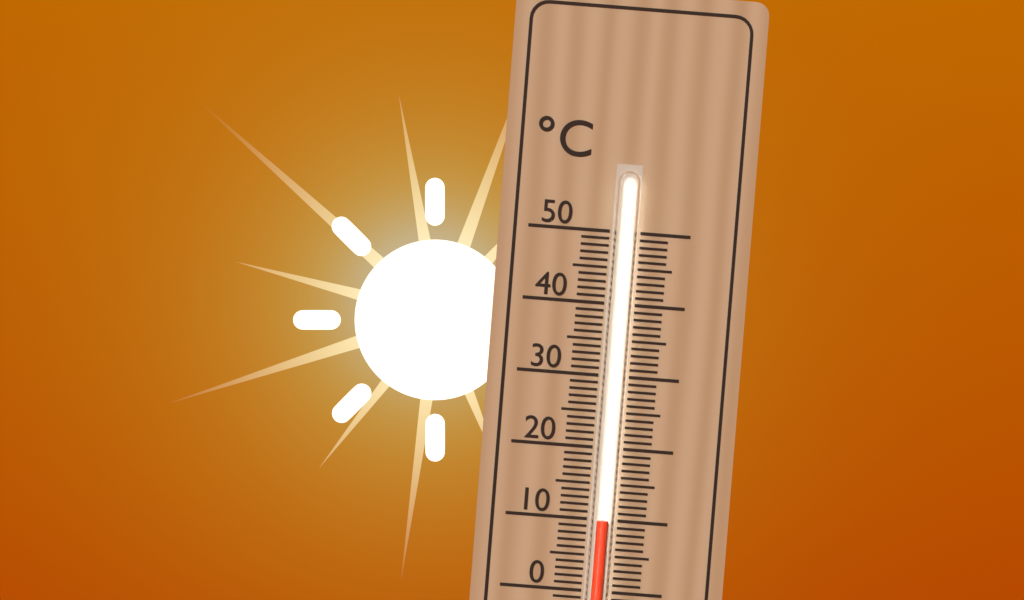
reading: 10 °C
